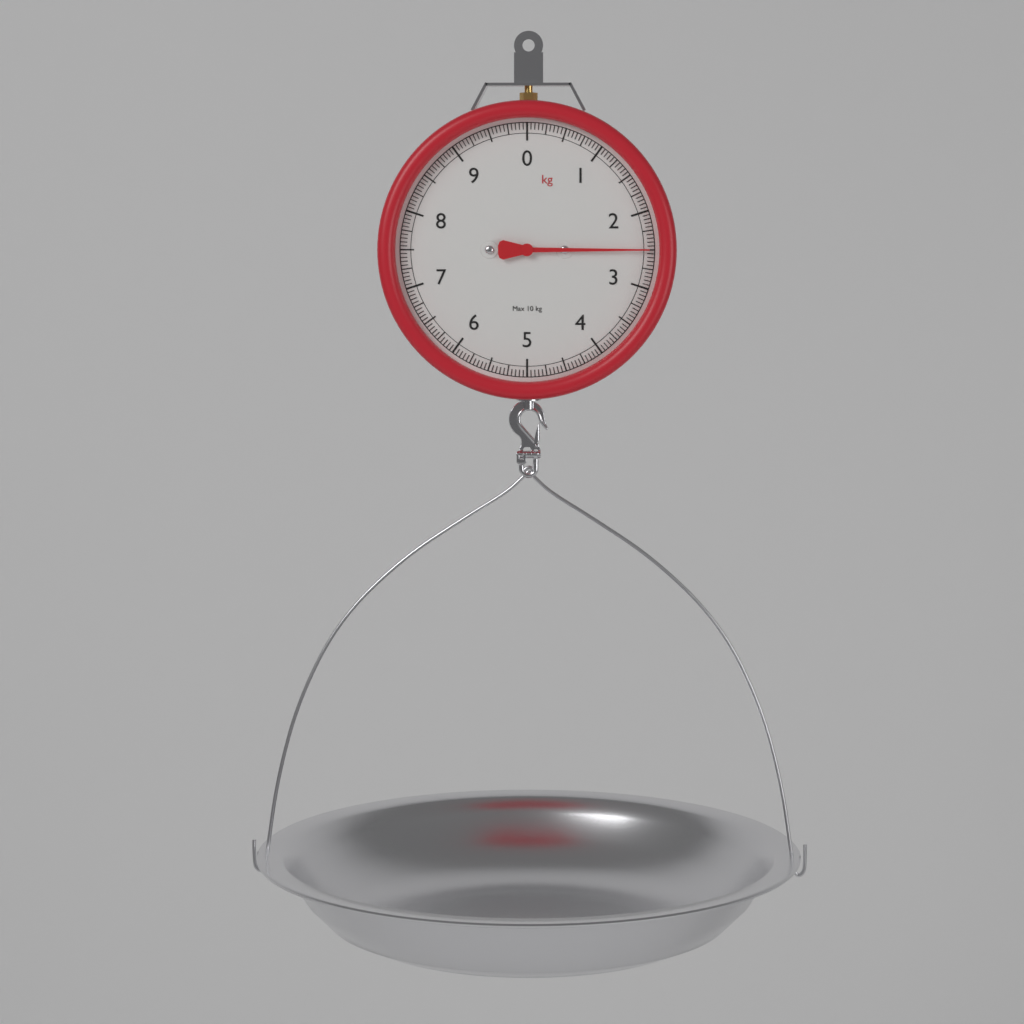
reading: 2.50 kg
